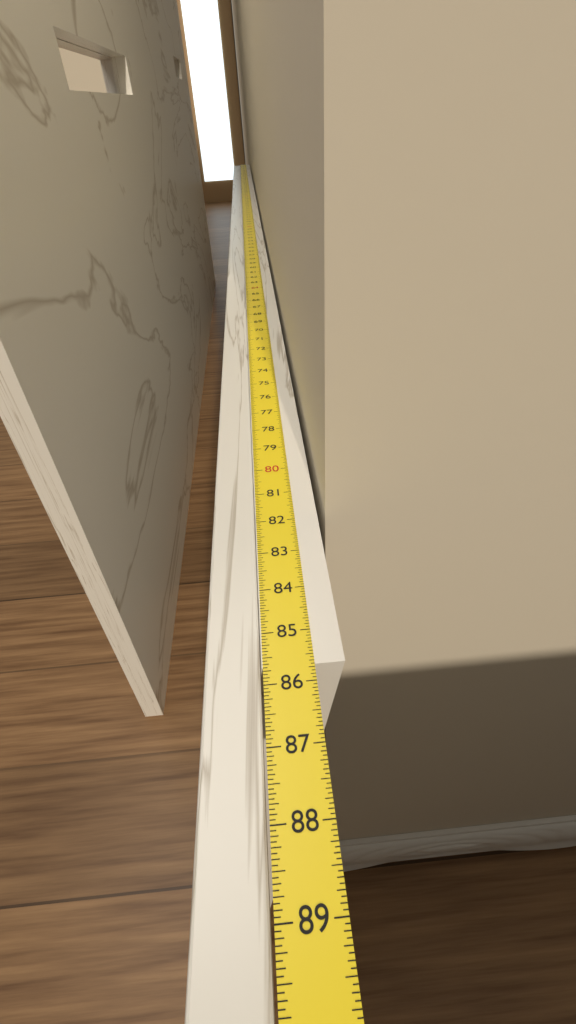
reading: 85.6875 in
